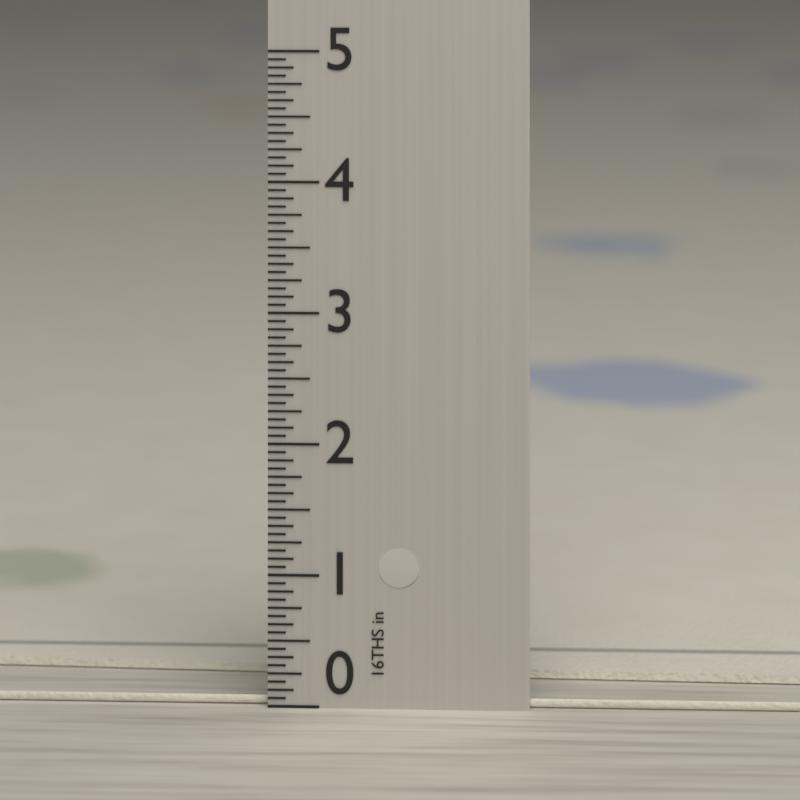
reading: 0.0625 in
